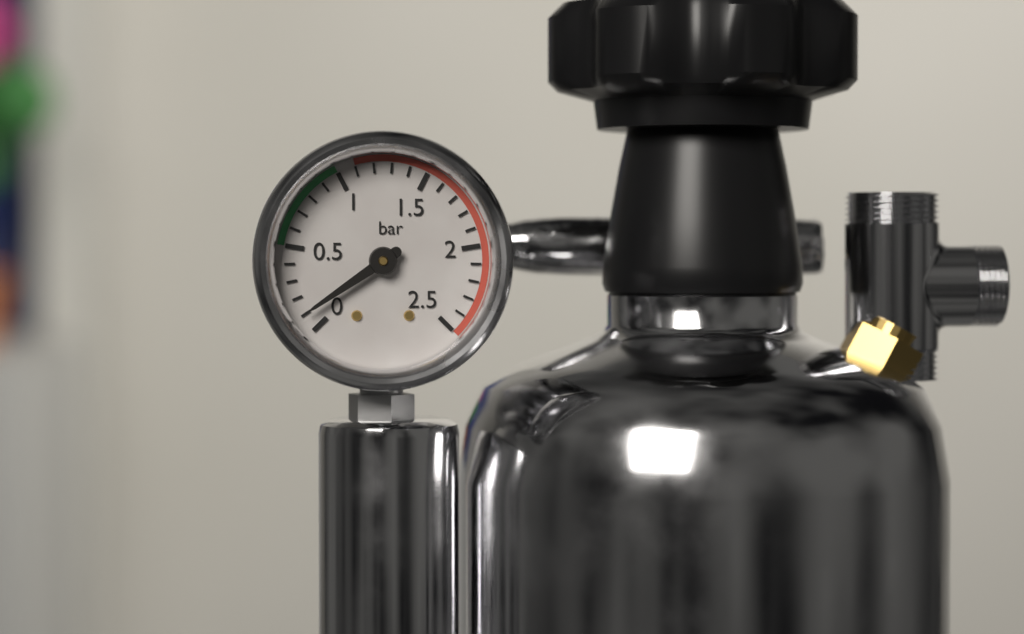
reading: 0.1 bar
